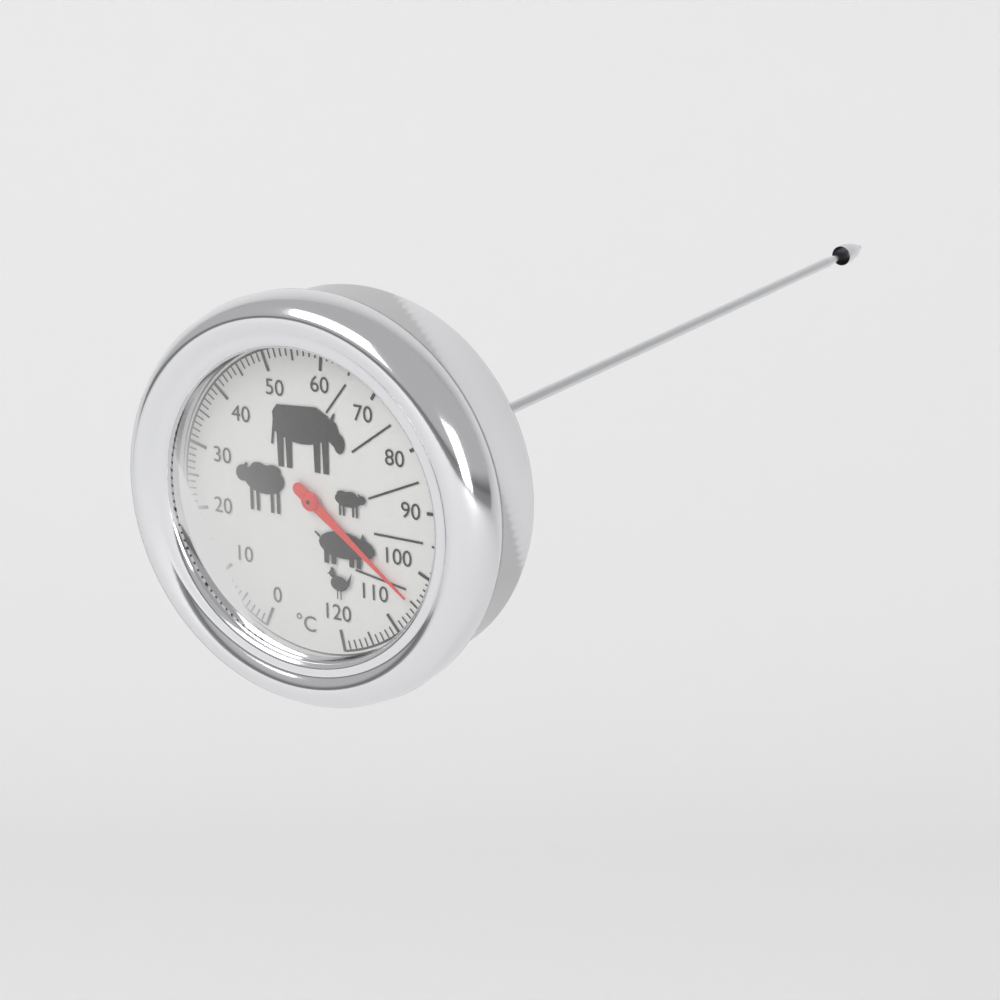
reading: 105 °C
